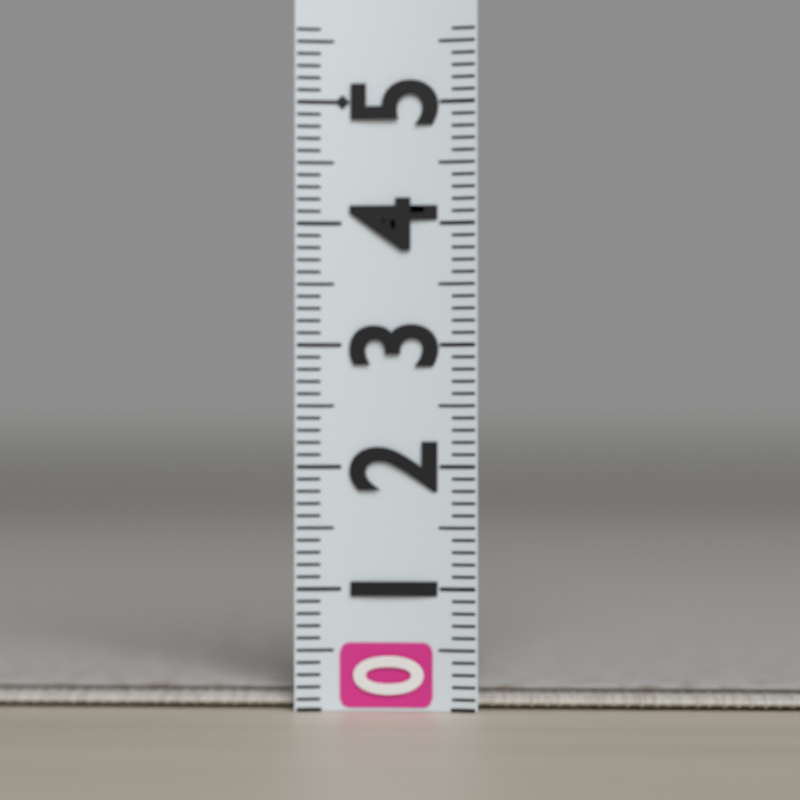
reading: 0.2 (no unit)
